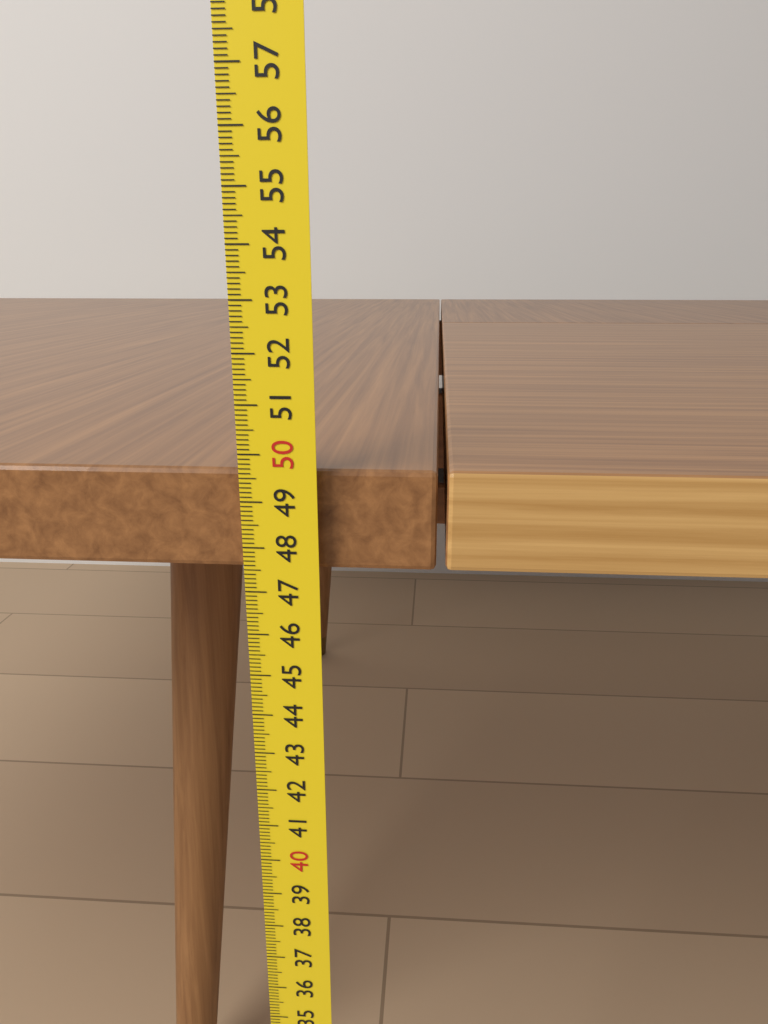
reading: 49.6 cm
